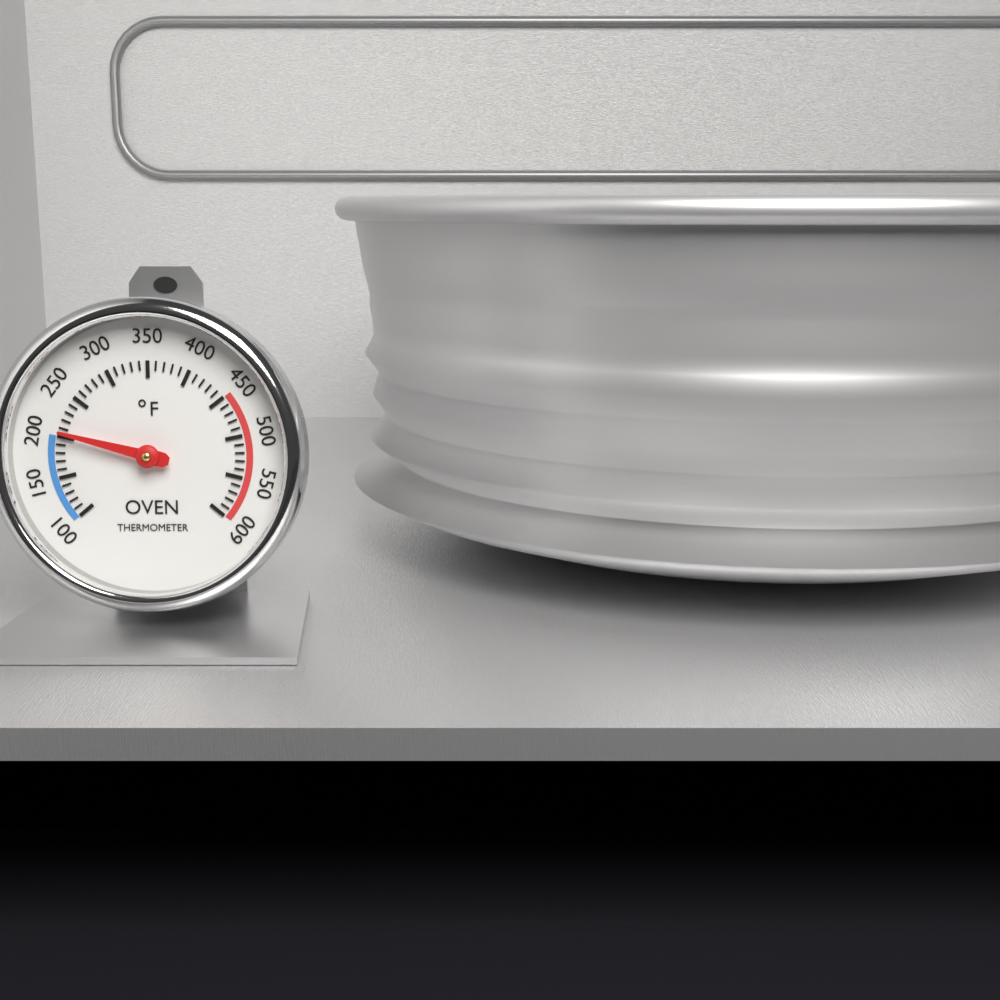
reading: 205 °F
